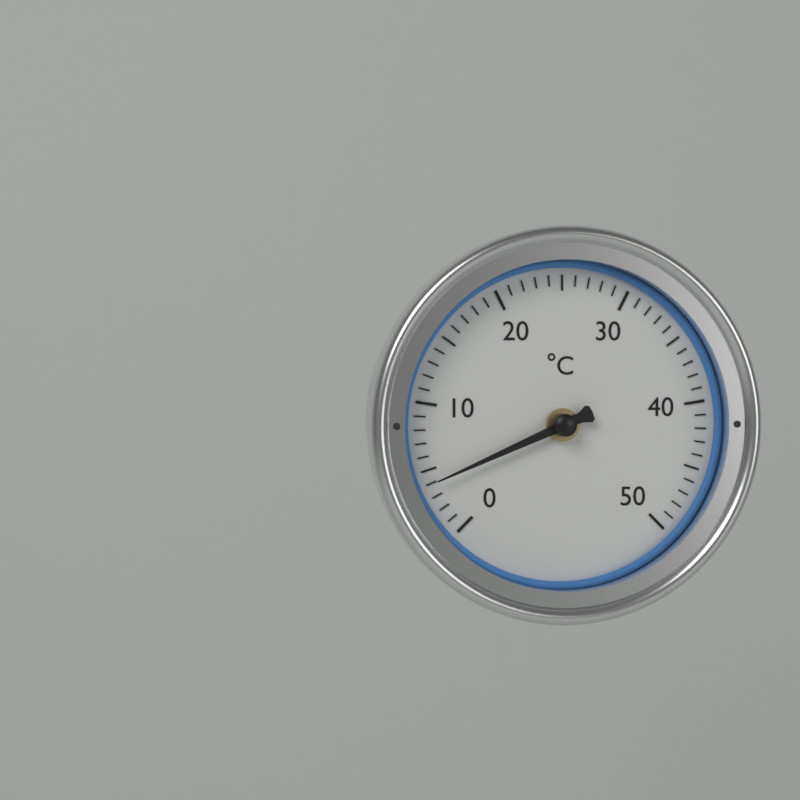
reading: 4 °C
